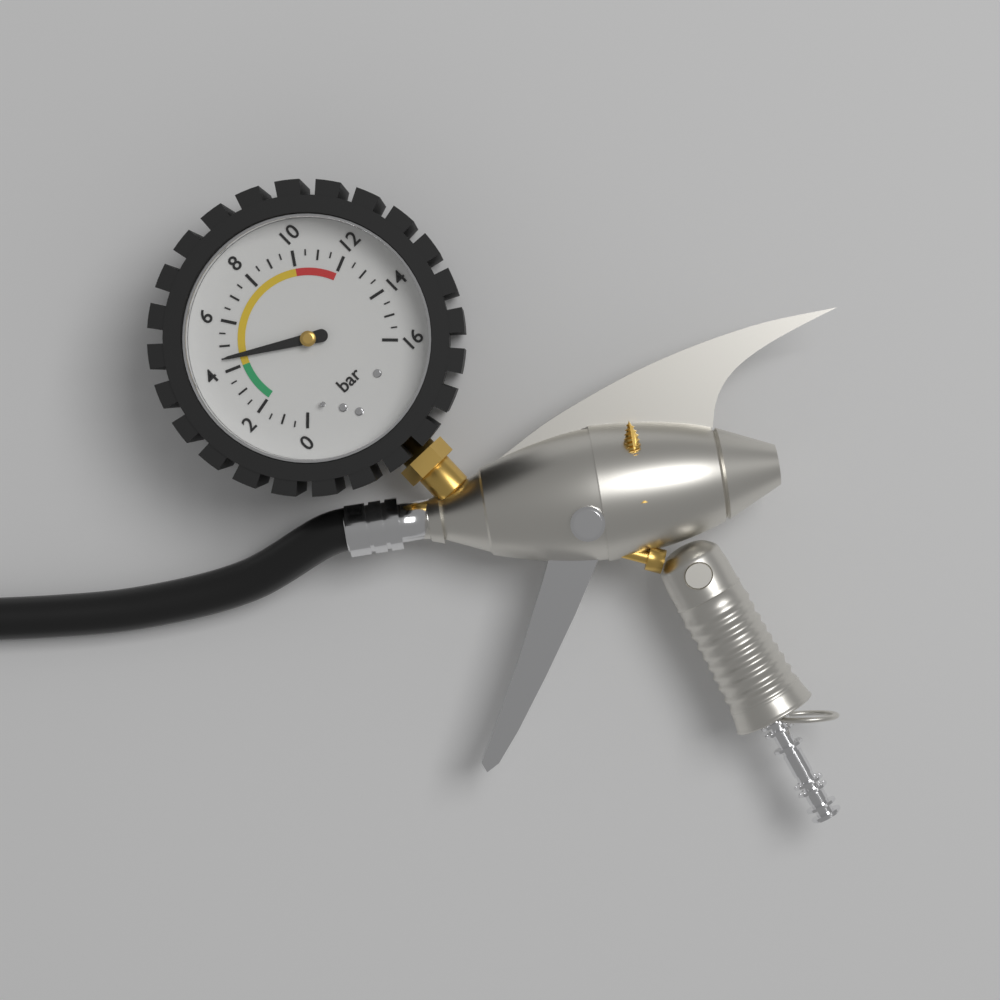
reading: 4.5 bar
